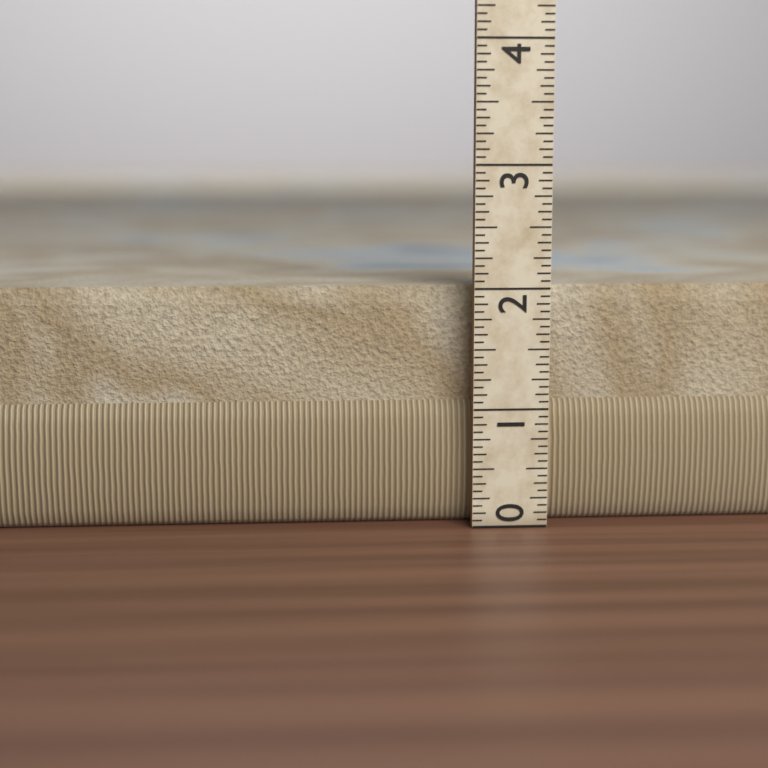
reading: 2.0000 (no unit)
